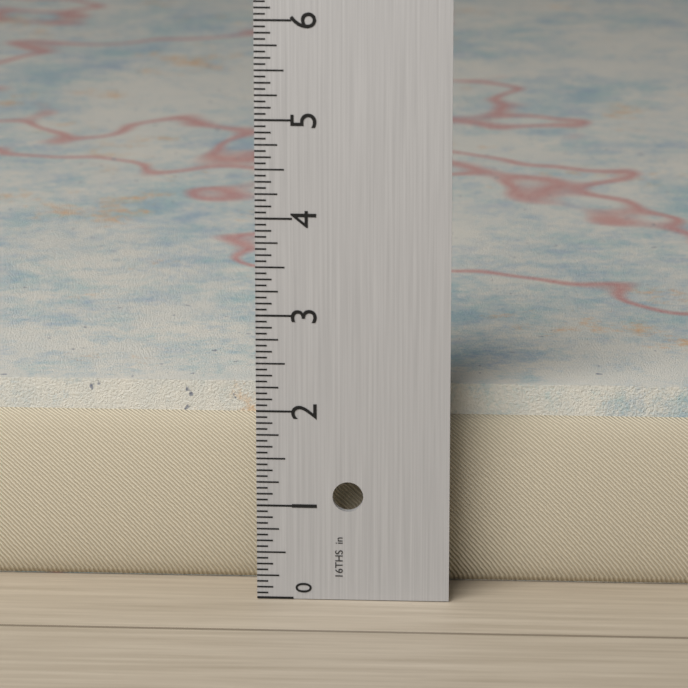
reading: 2.1250 in
